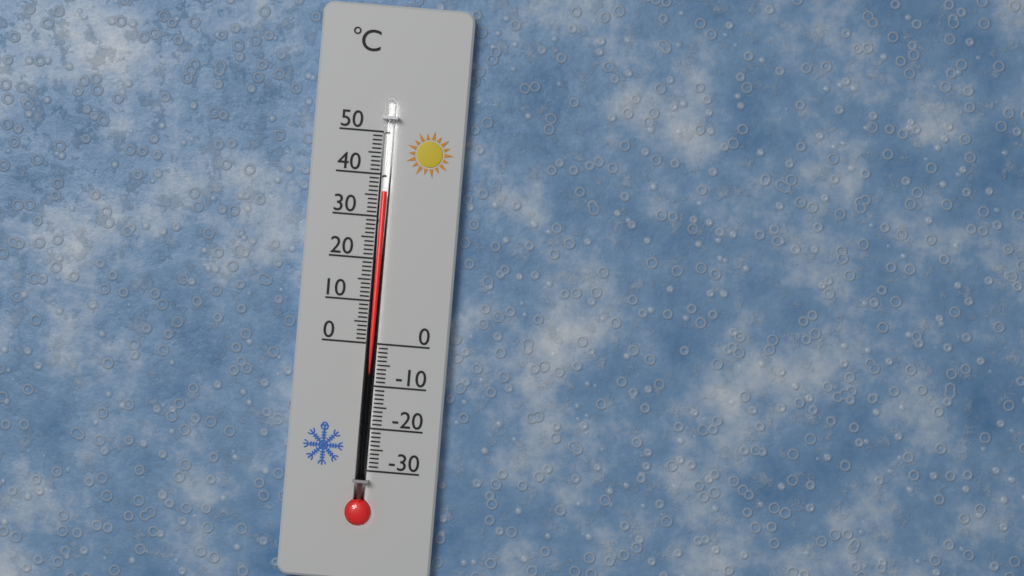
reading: 36 °C
